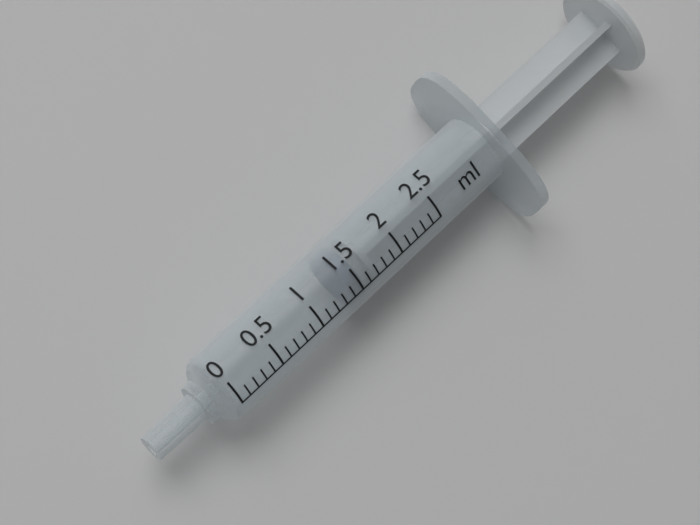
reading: 1.4 ml
